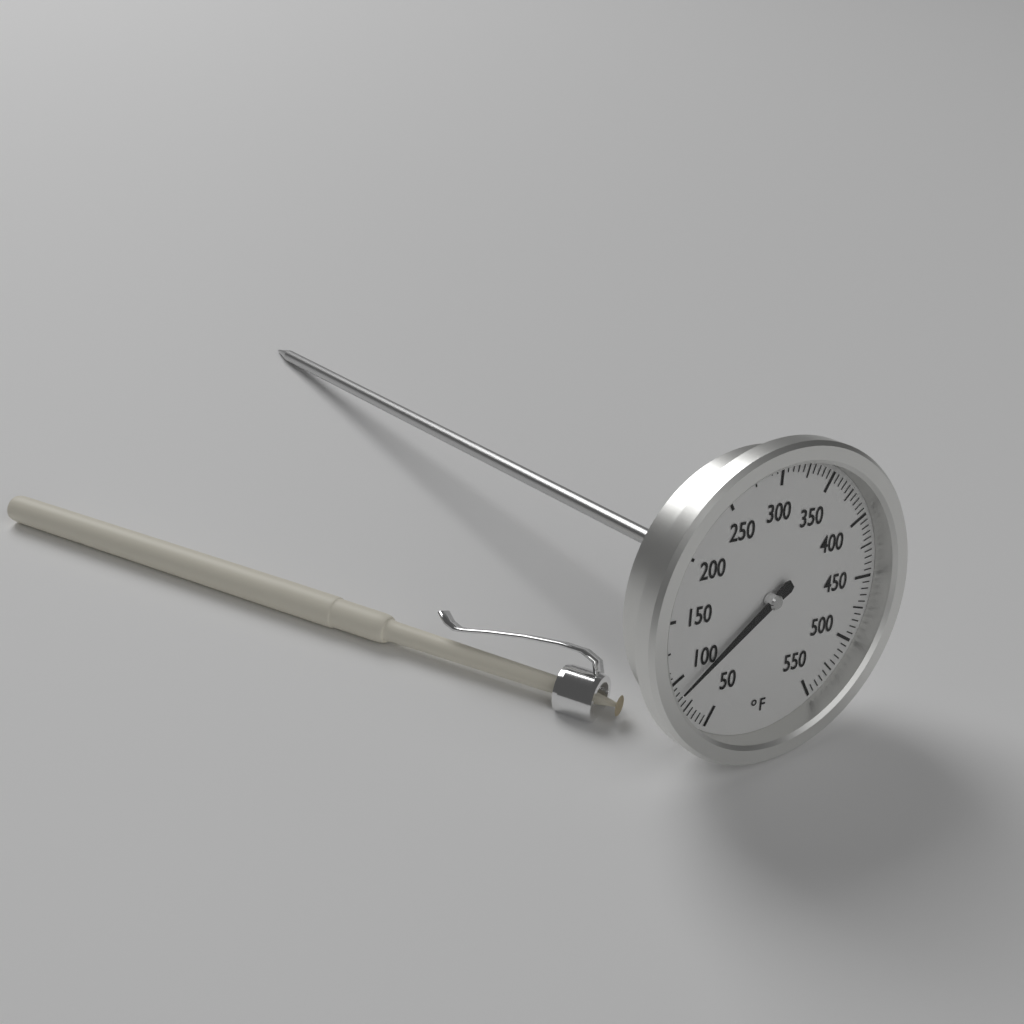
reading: 90 °F
